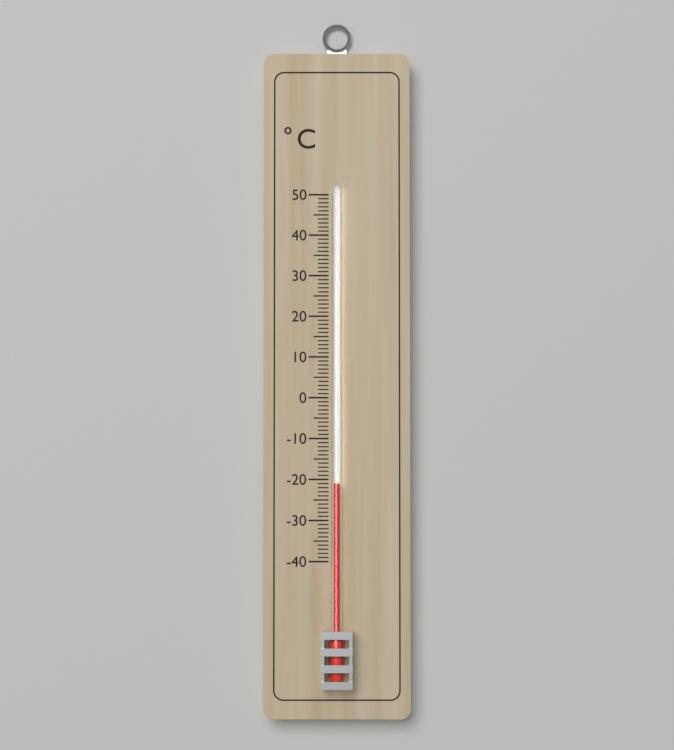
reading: -21 °C
